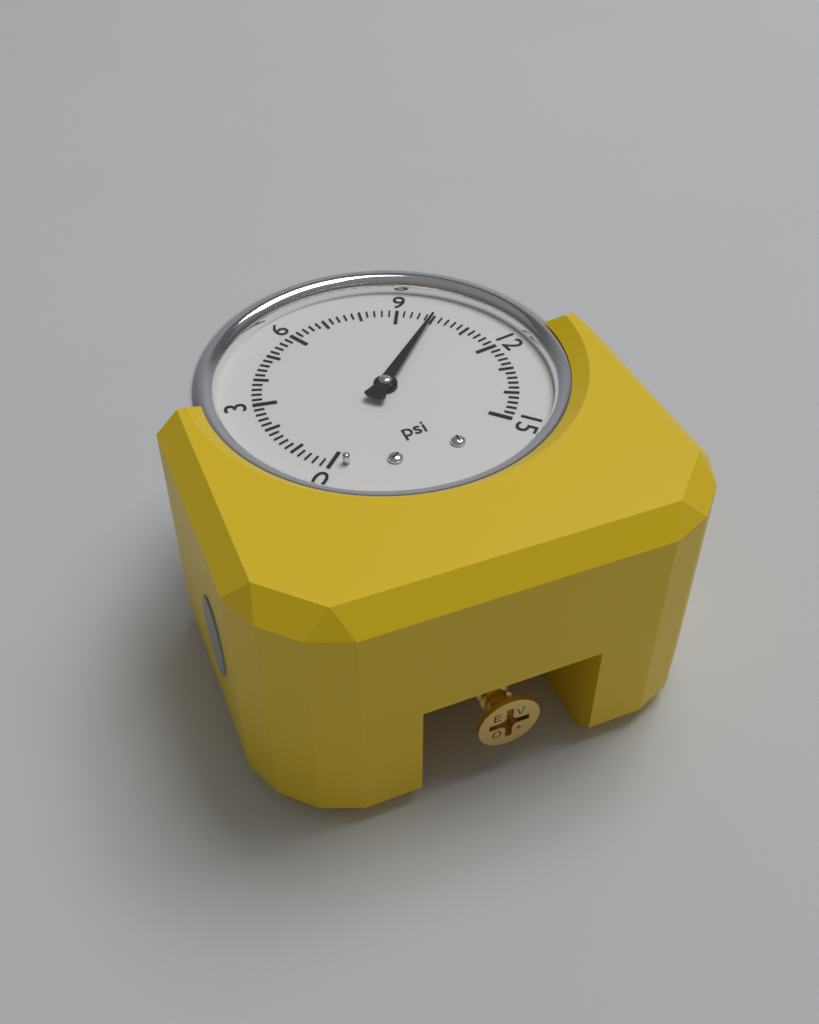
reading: 10.0 psi
